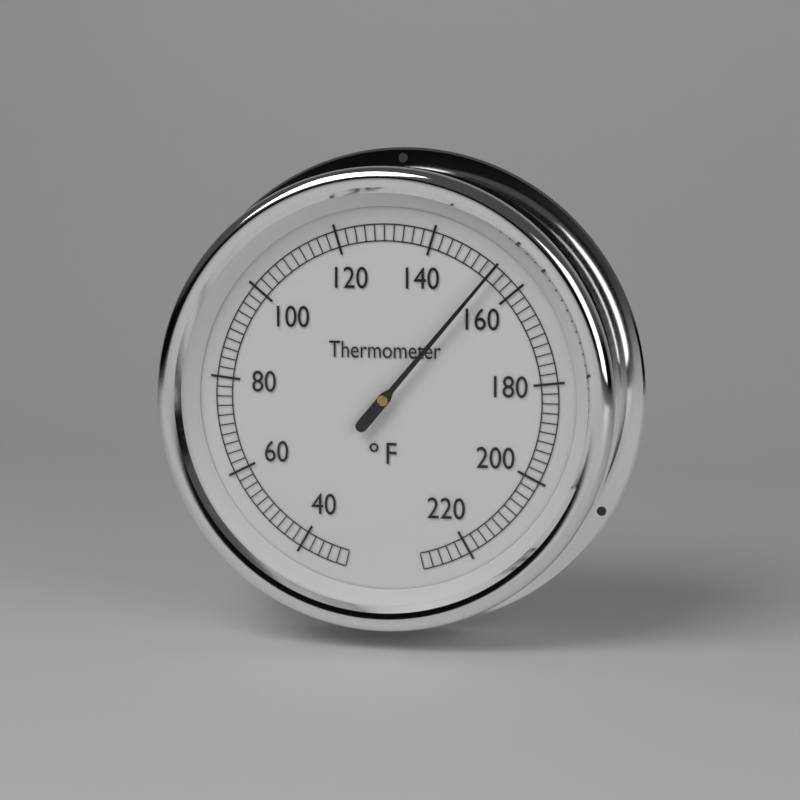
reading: 154 °F
